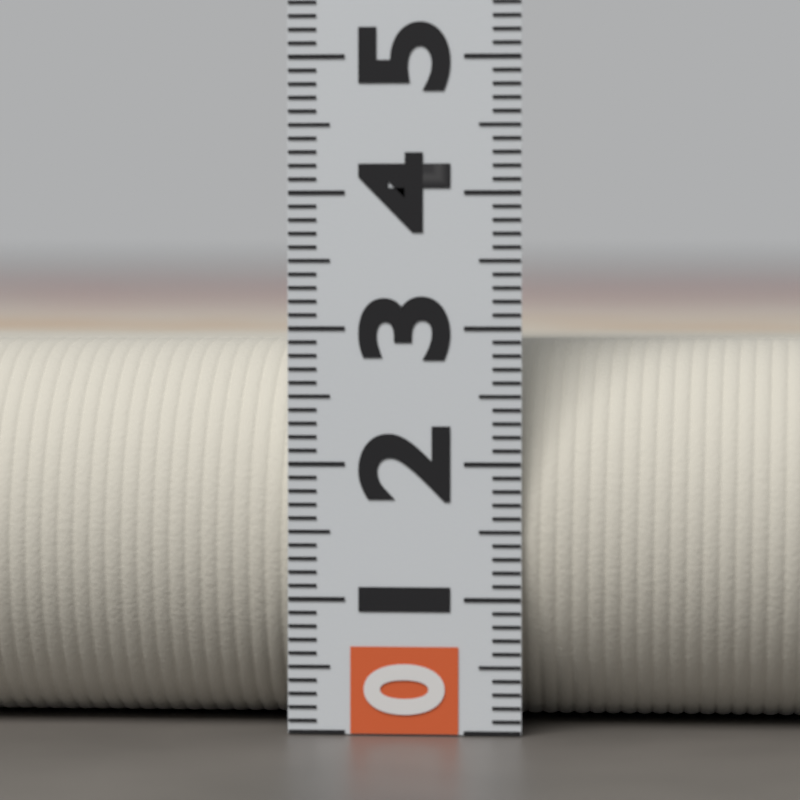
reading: 2.9 (no unit)
